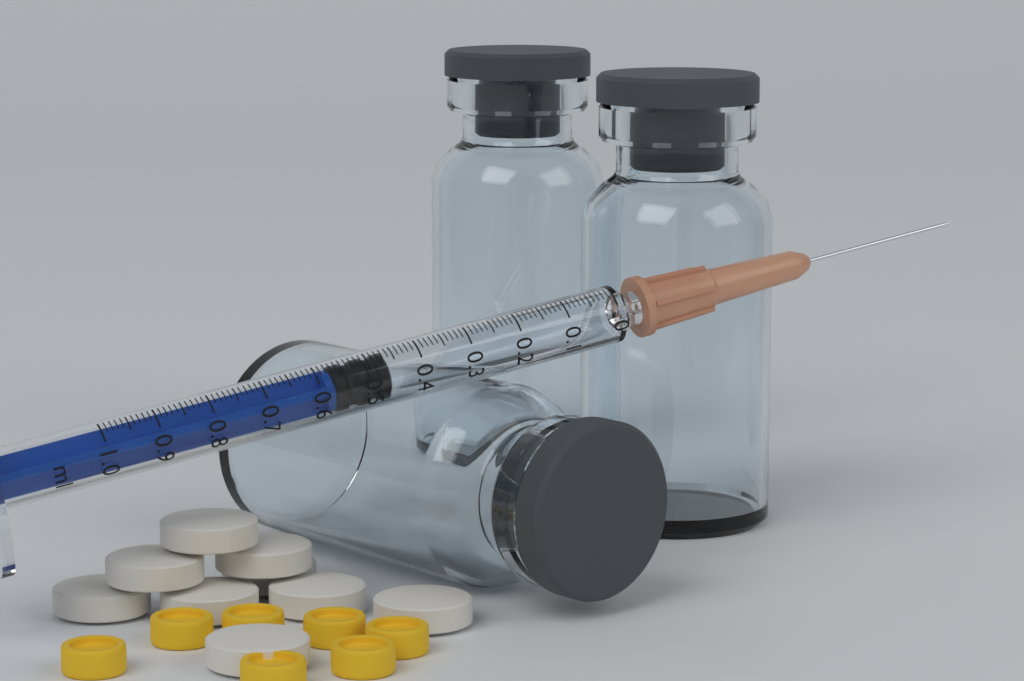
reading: 0.46 ml
